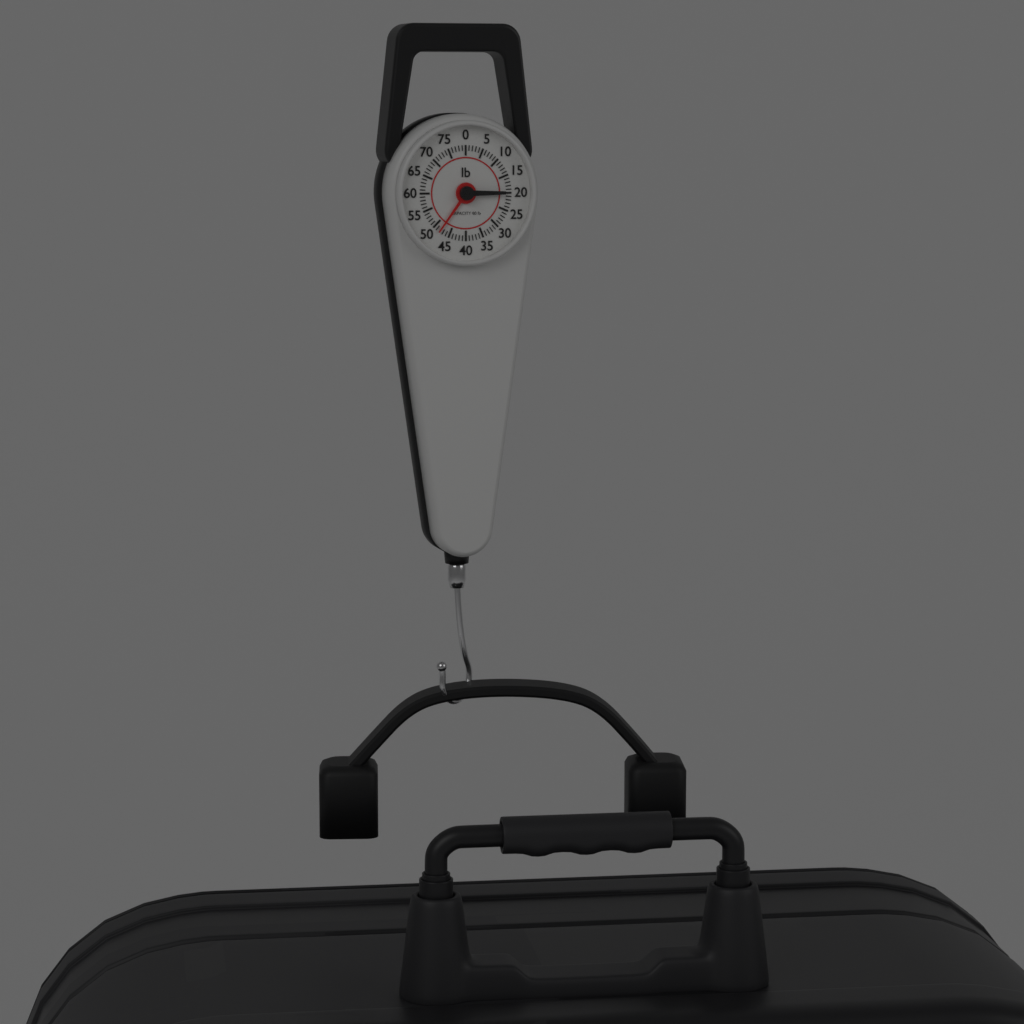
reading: 48 lb
